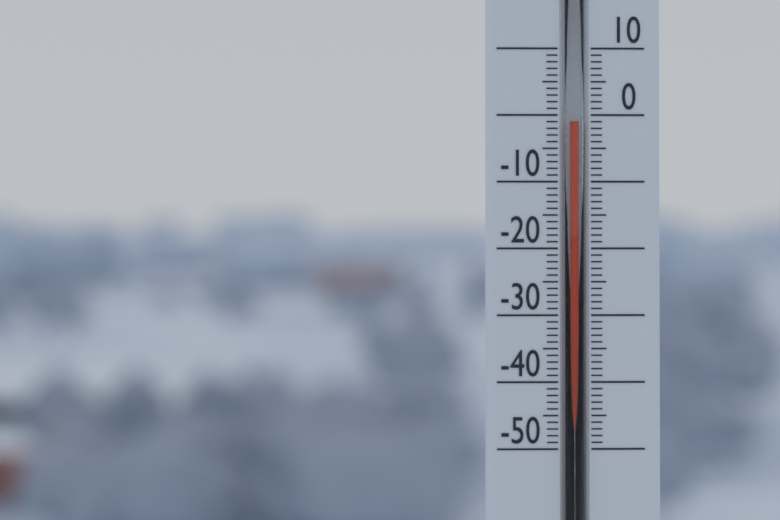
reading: -1 (no unit)
